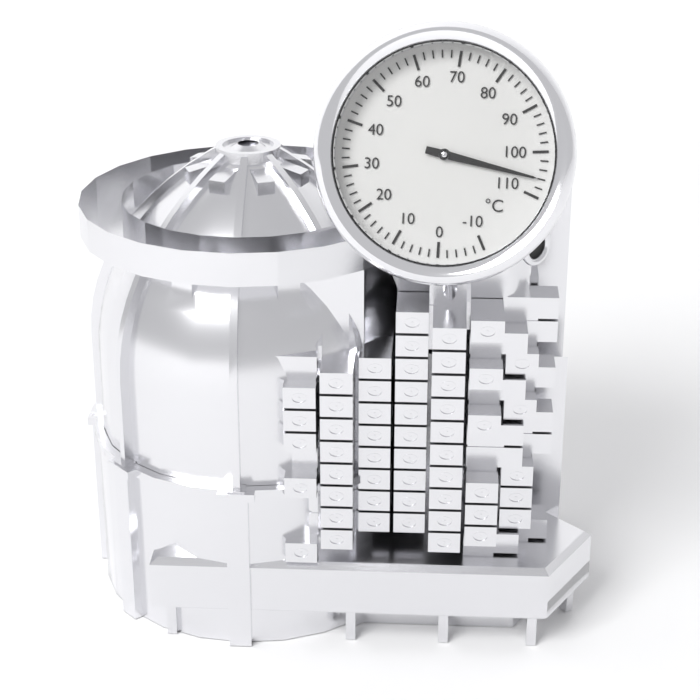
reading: 106 °C
